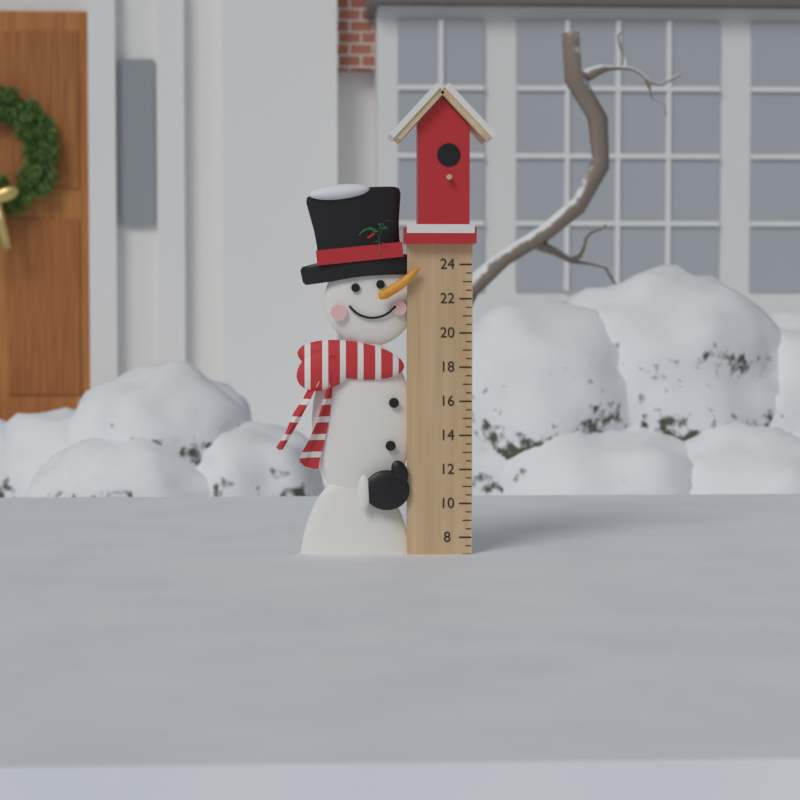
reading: 7.0 (no unit)
